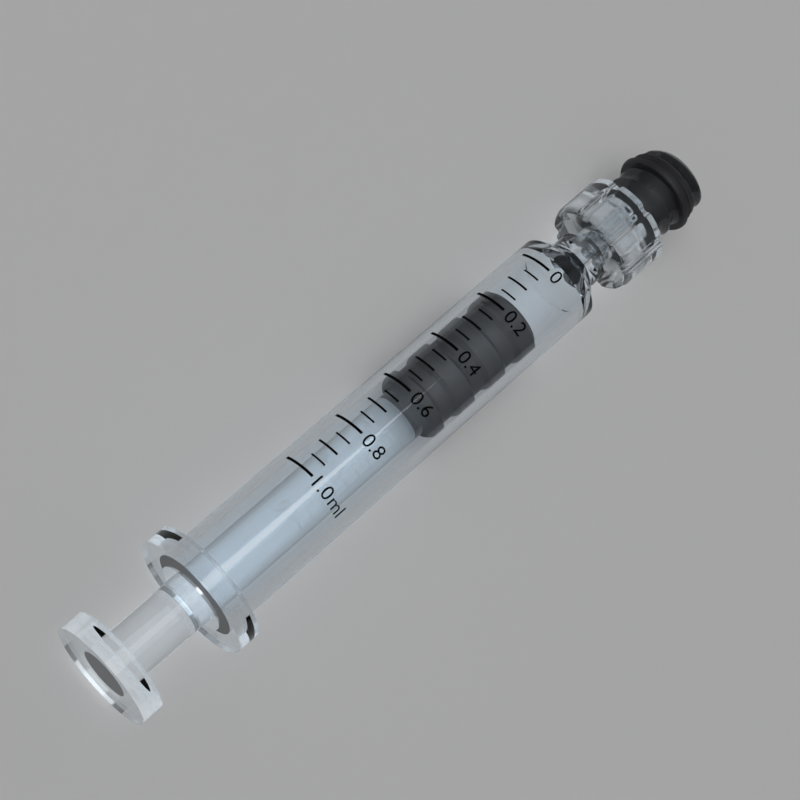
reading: 0.15 ml
